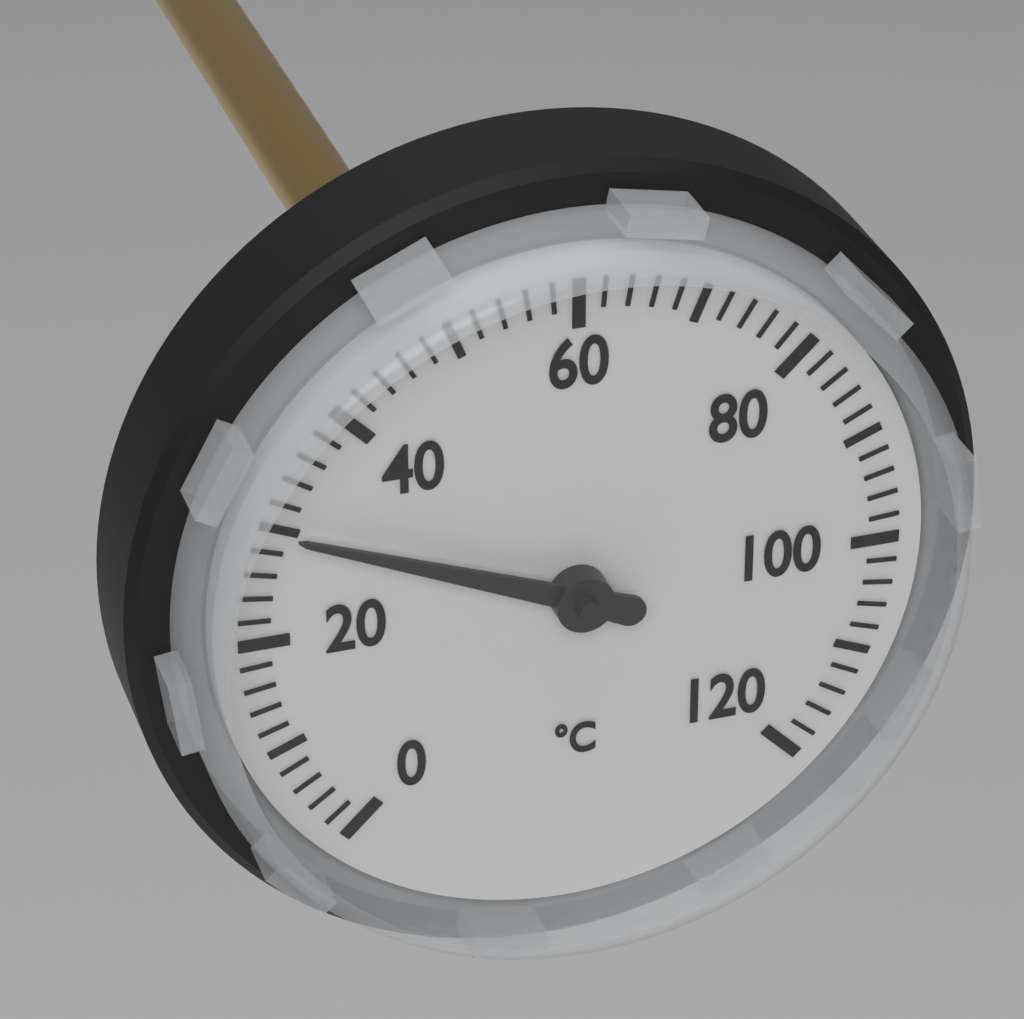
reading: 30 °C
